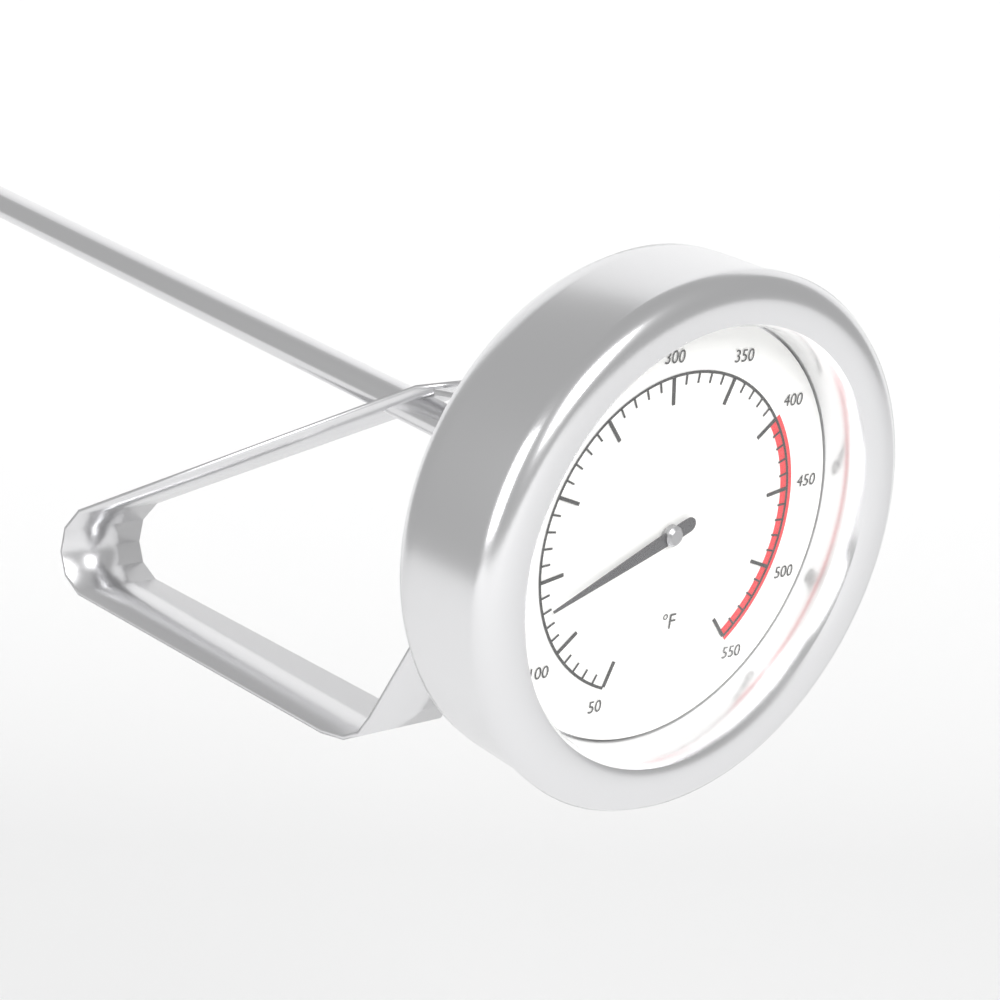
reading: 130 °F
